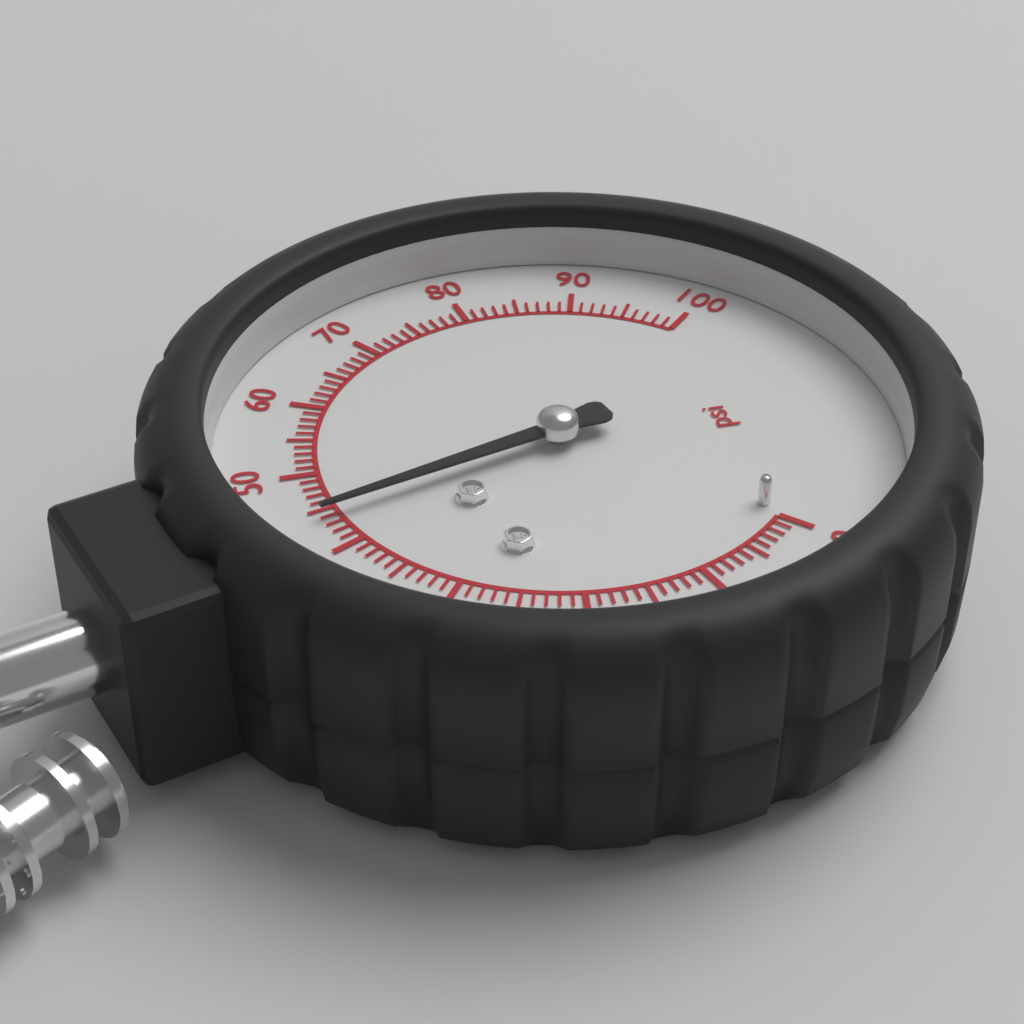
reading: 44 psi
